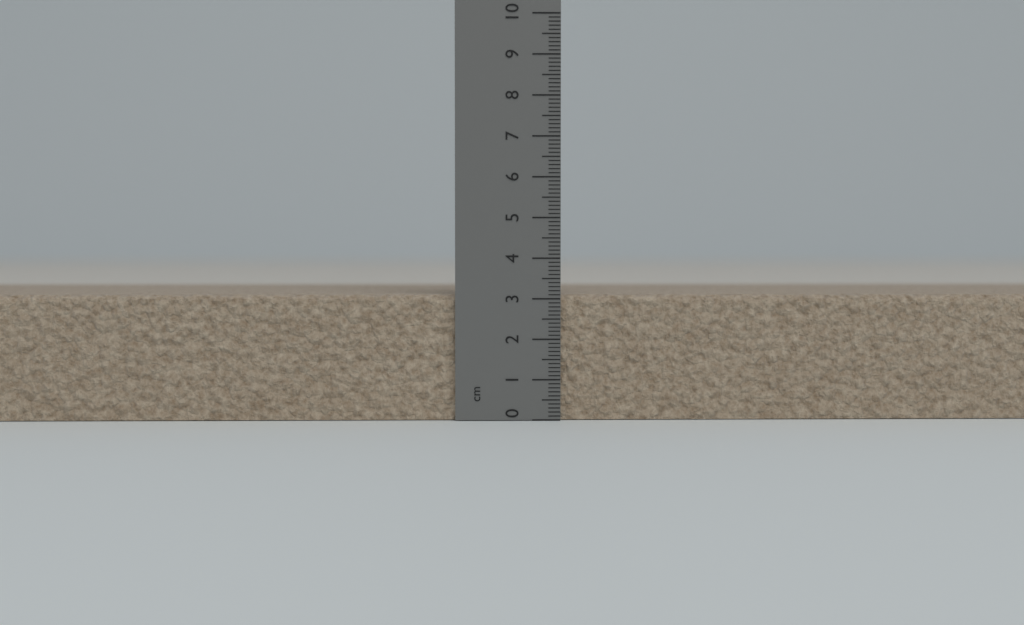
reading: 3.1 cm
